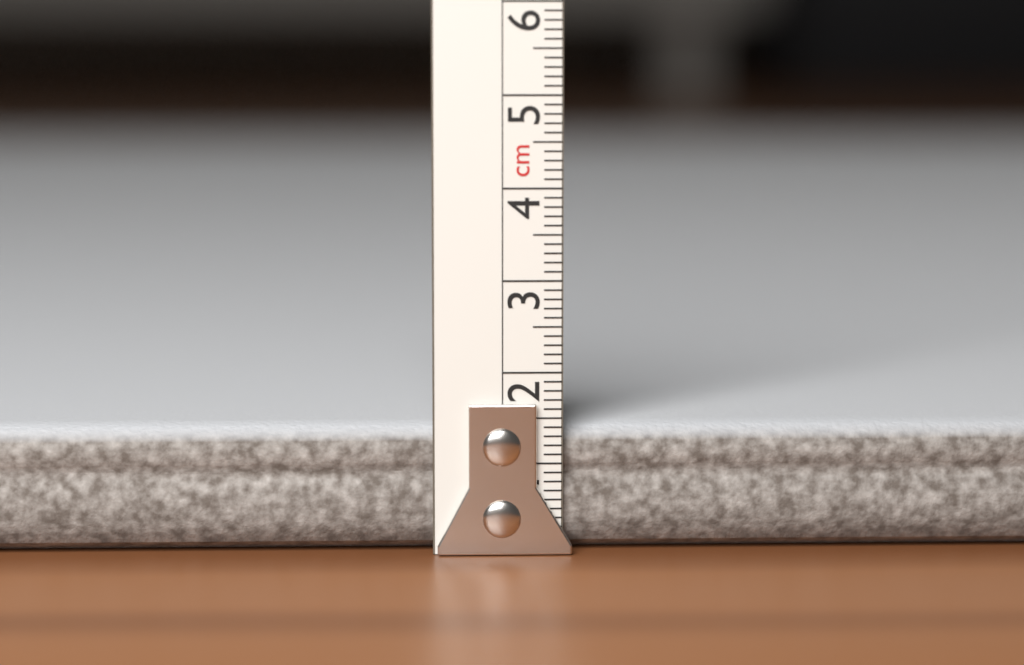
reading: 1.4 cm
